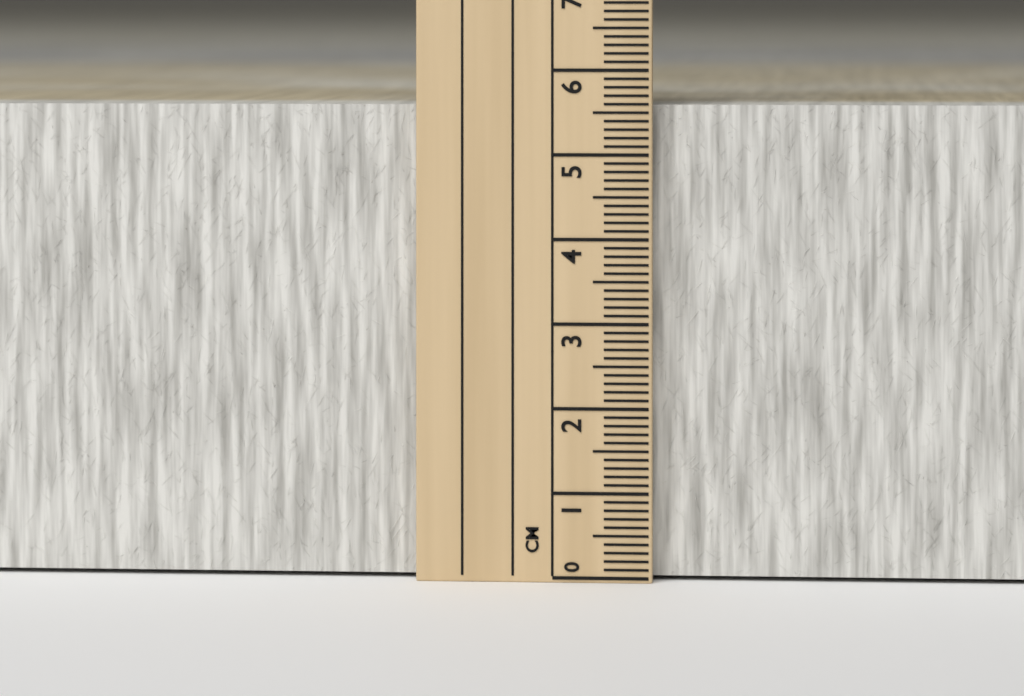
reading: 5.6 cm
